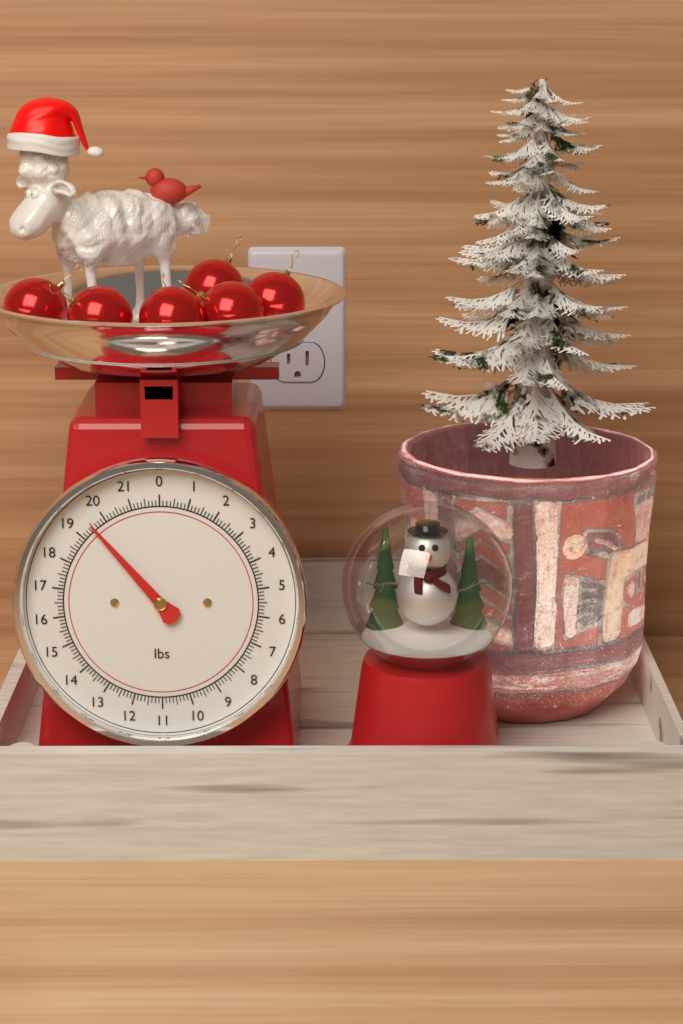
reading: 19.500 lbs
